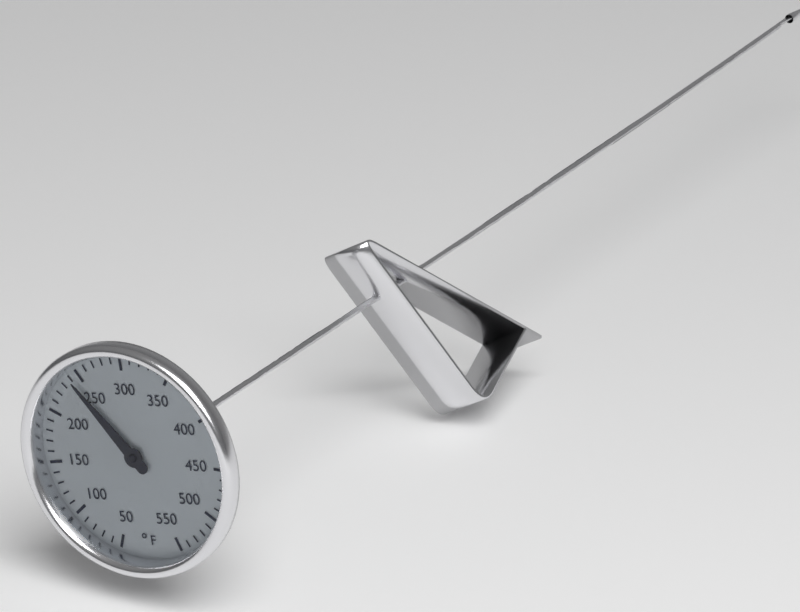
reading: 240 °F
